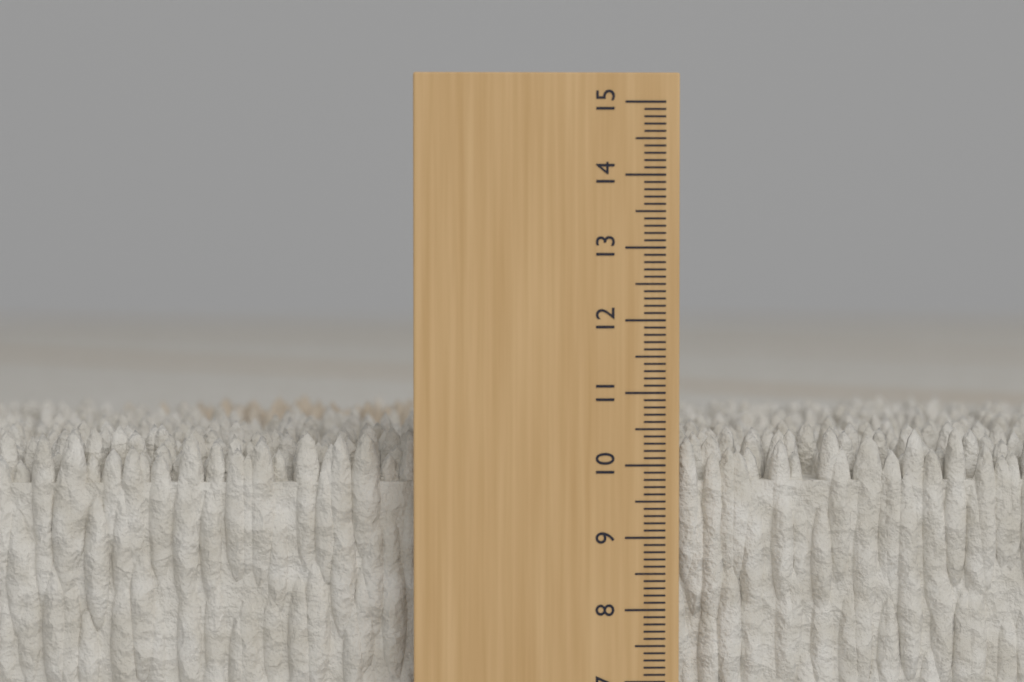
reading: 10.5 cm
